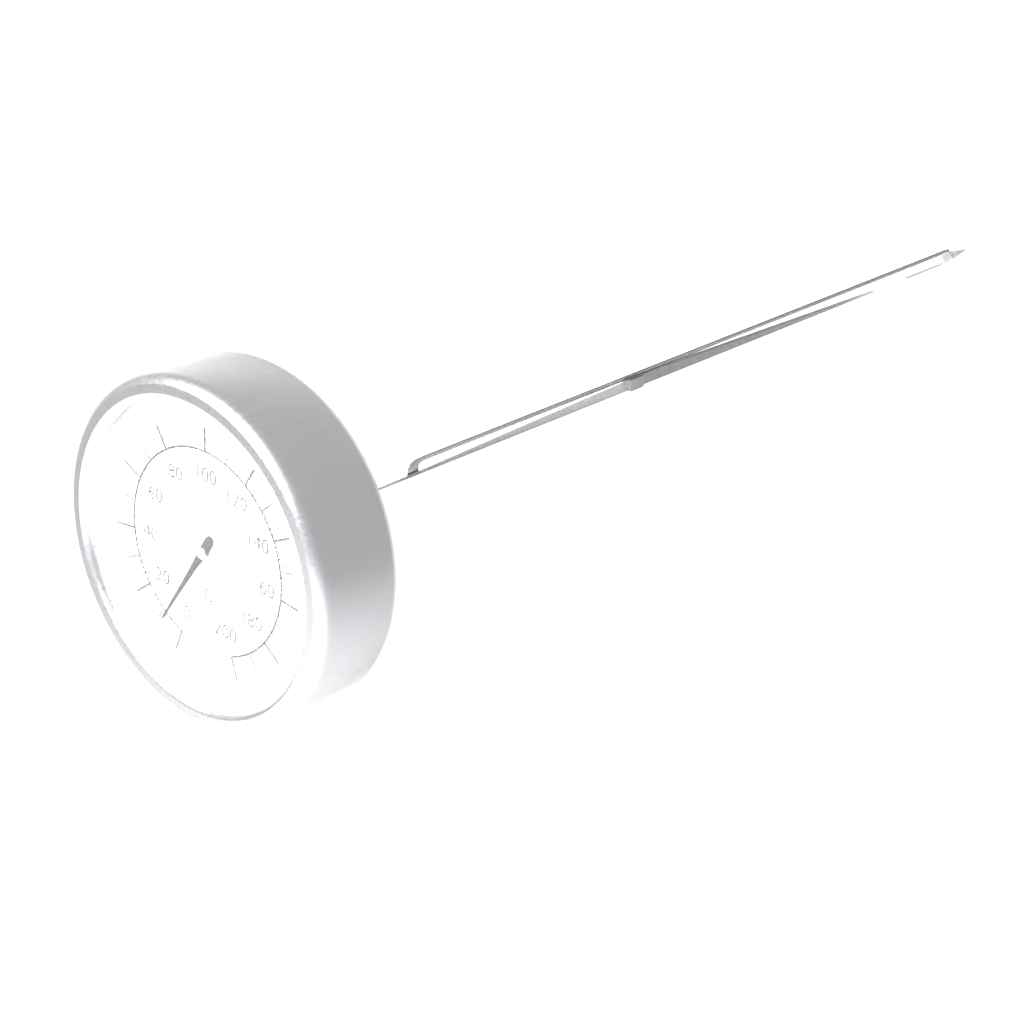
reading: 8 °C
